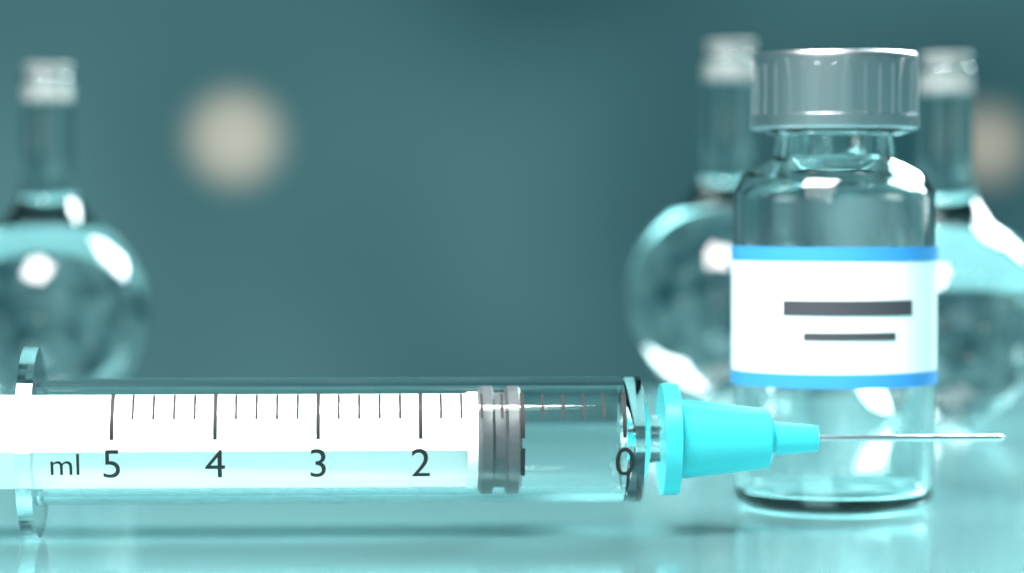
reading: 1.0 ml
